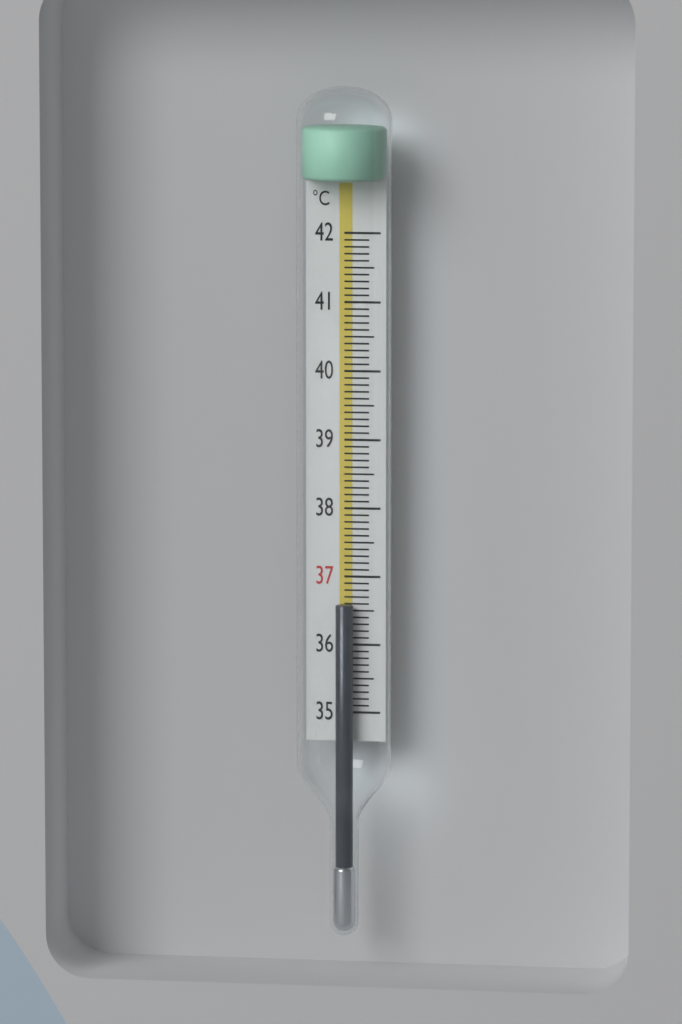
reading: 36.6 °C
